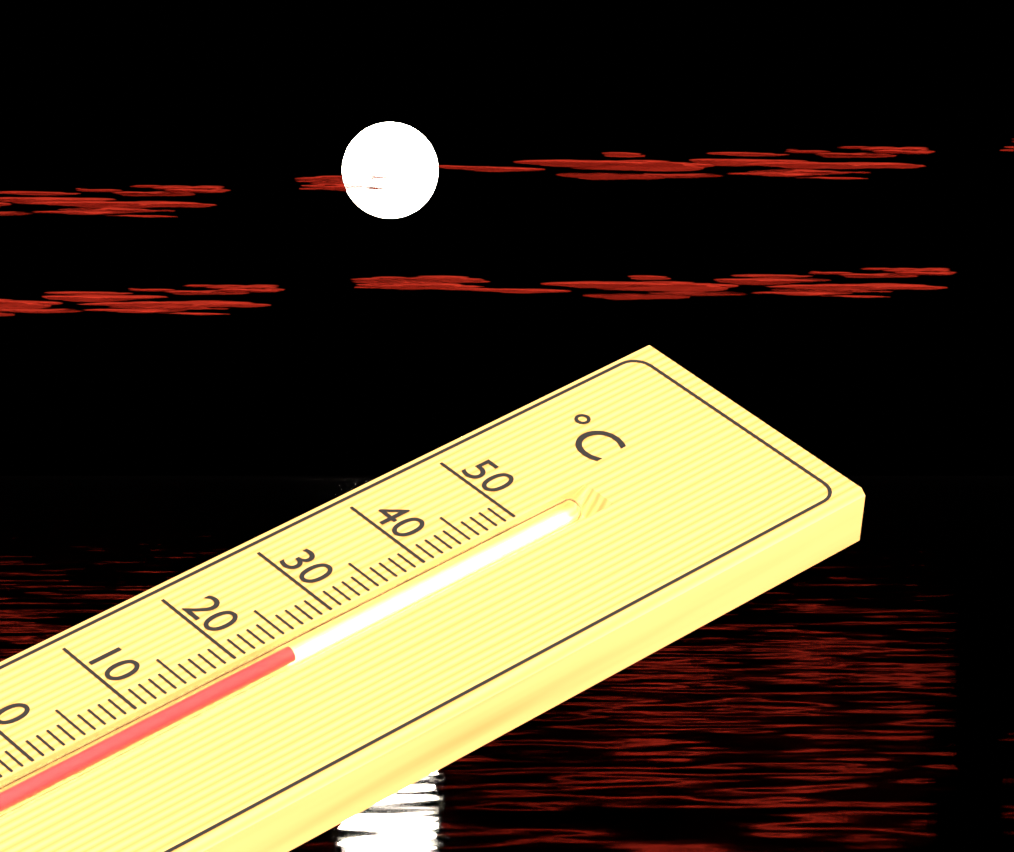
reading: 24 °C
